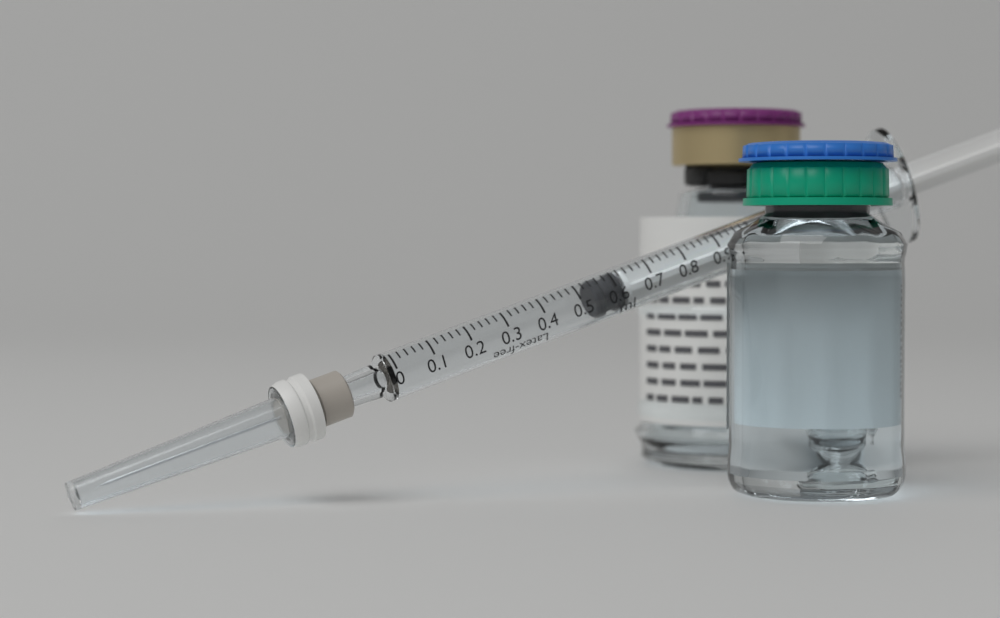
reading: 0.54 ml
